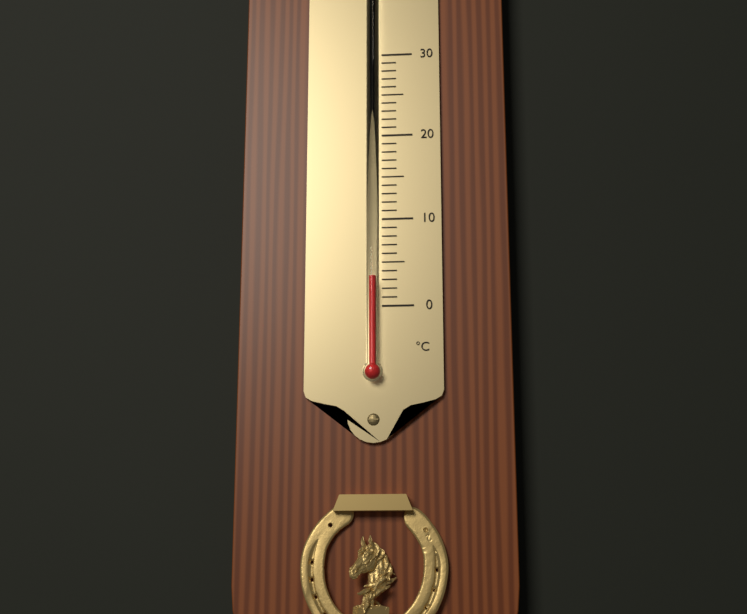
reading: 3 °C
